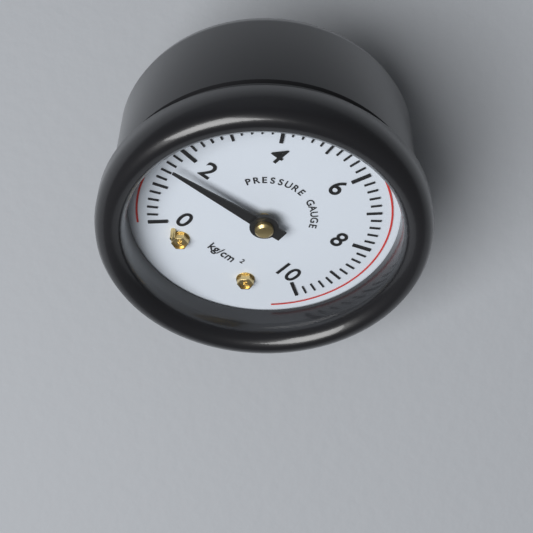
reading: 1.6 kg/cm²
